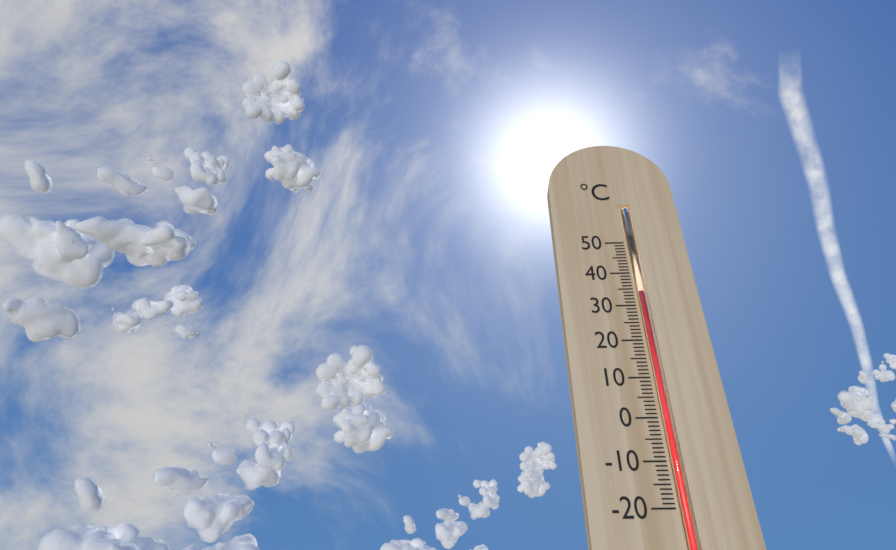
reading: 34 °C
